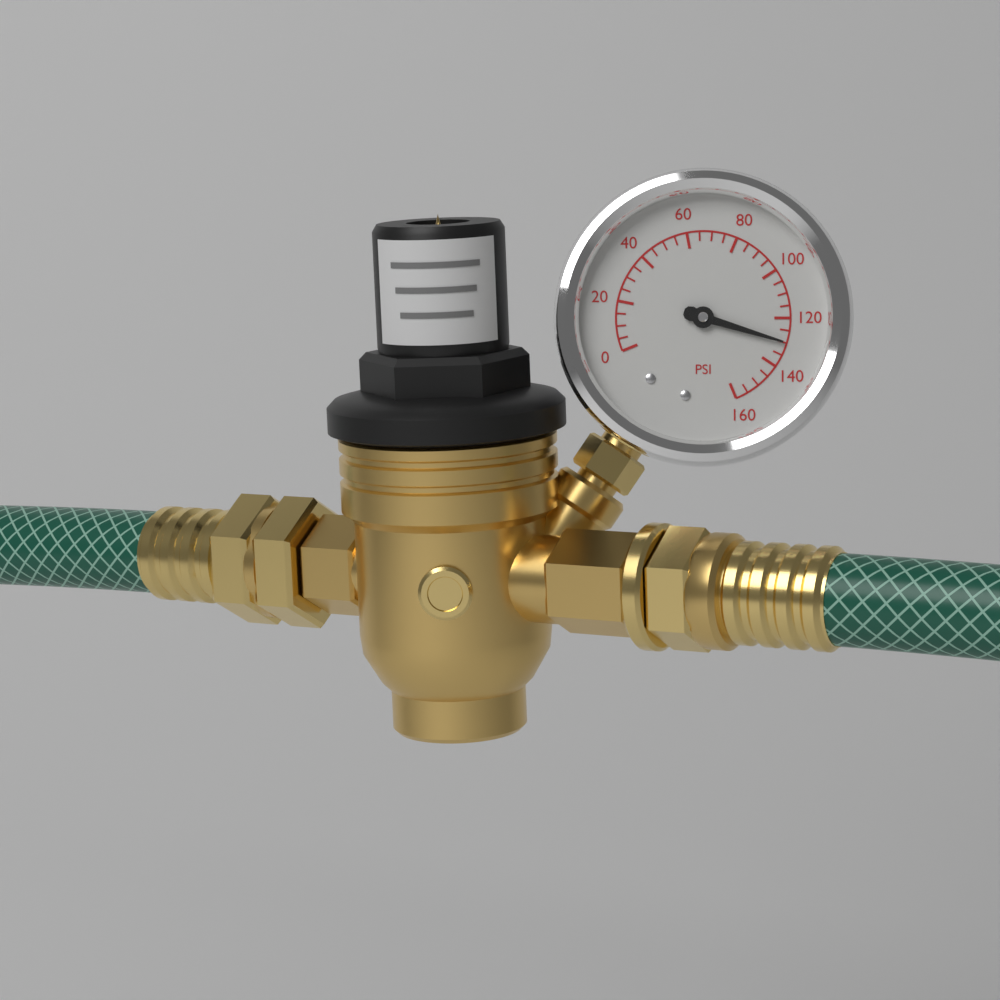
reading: 130 psi
